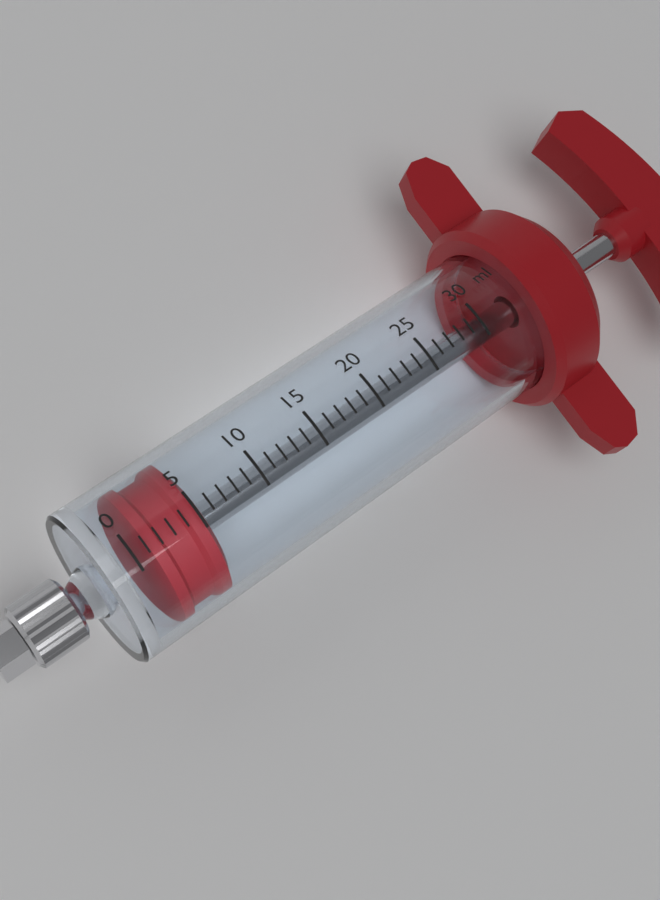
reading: 1 ml
